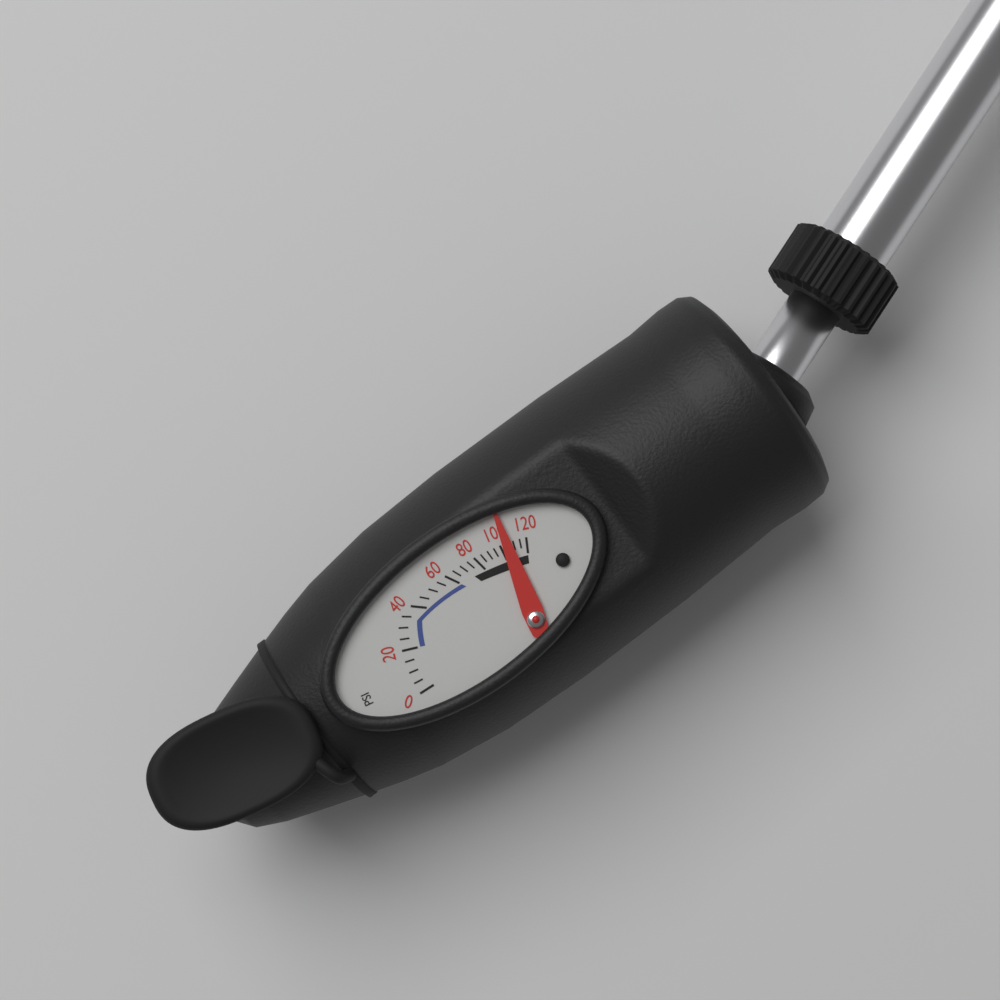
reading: 105 psi
